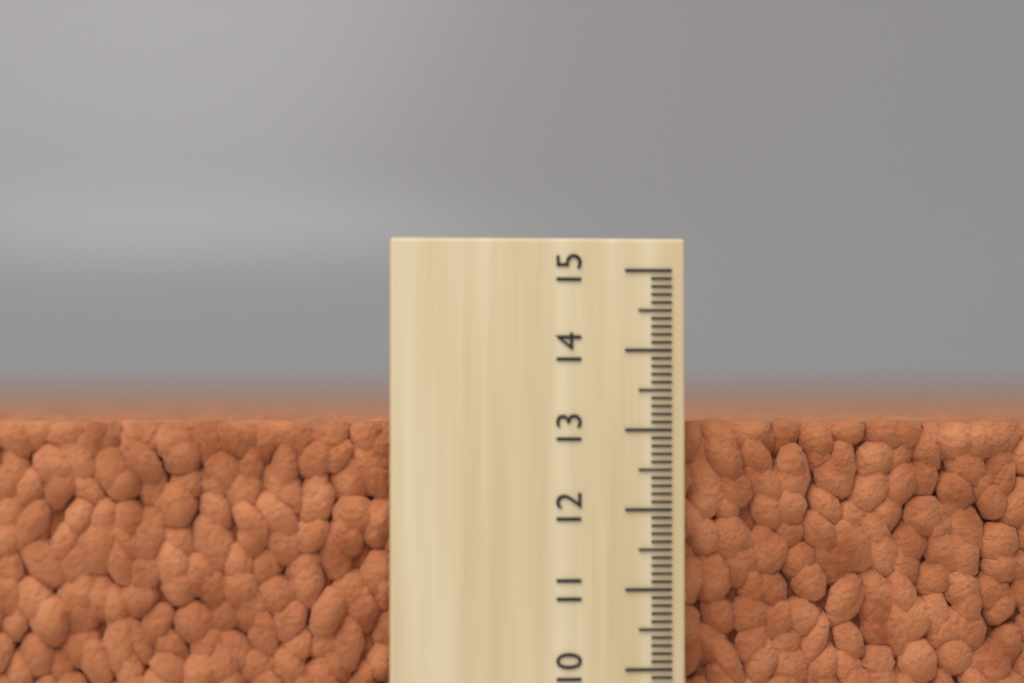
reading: 13.1 (no unit)
